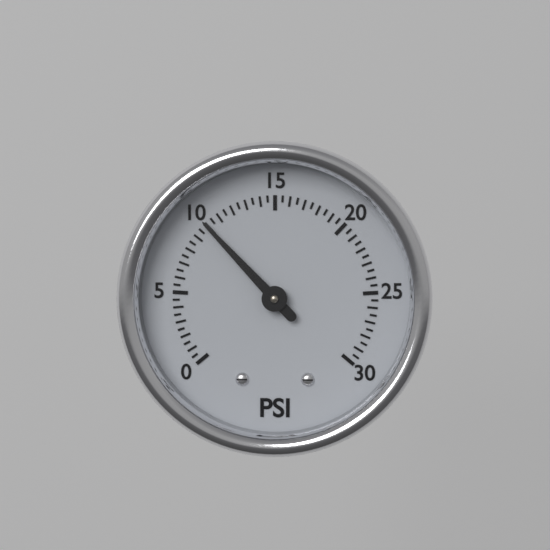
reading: 10.0 psi
